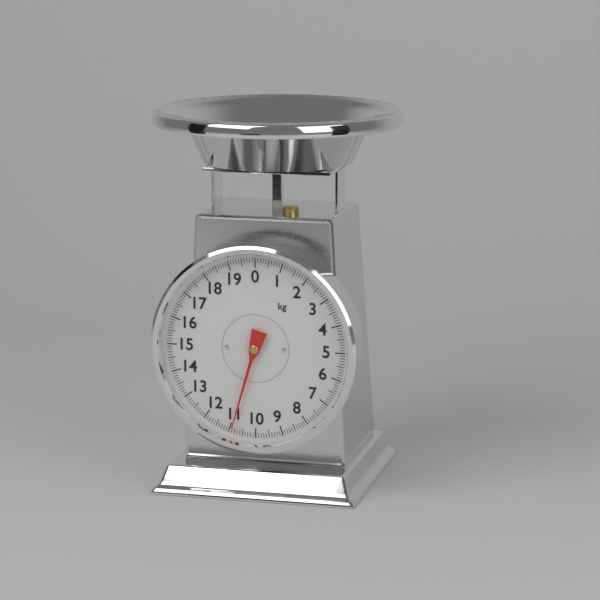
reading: 10.9 kg
